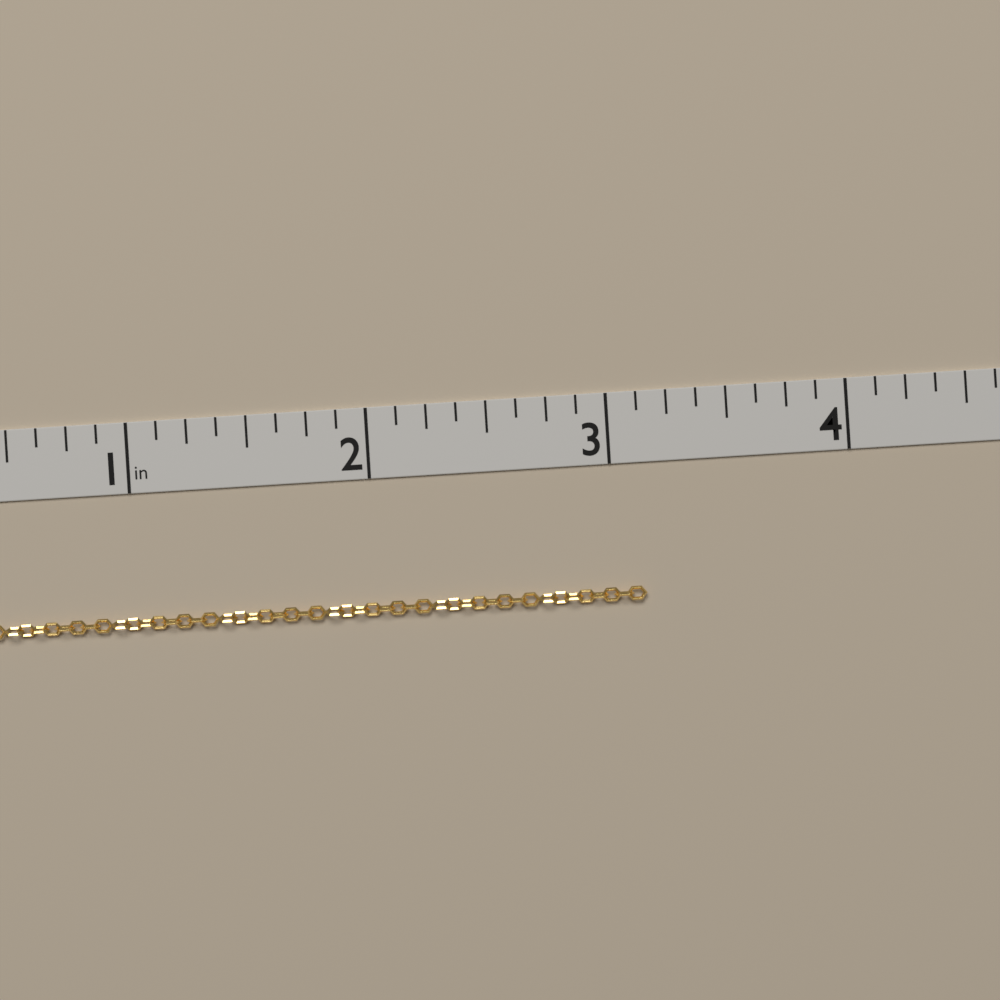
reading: 3.125 in
